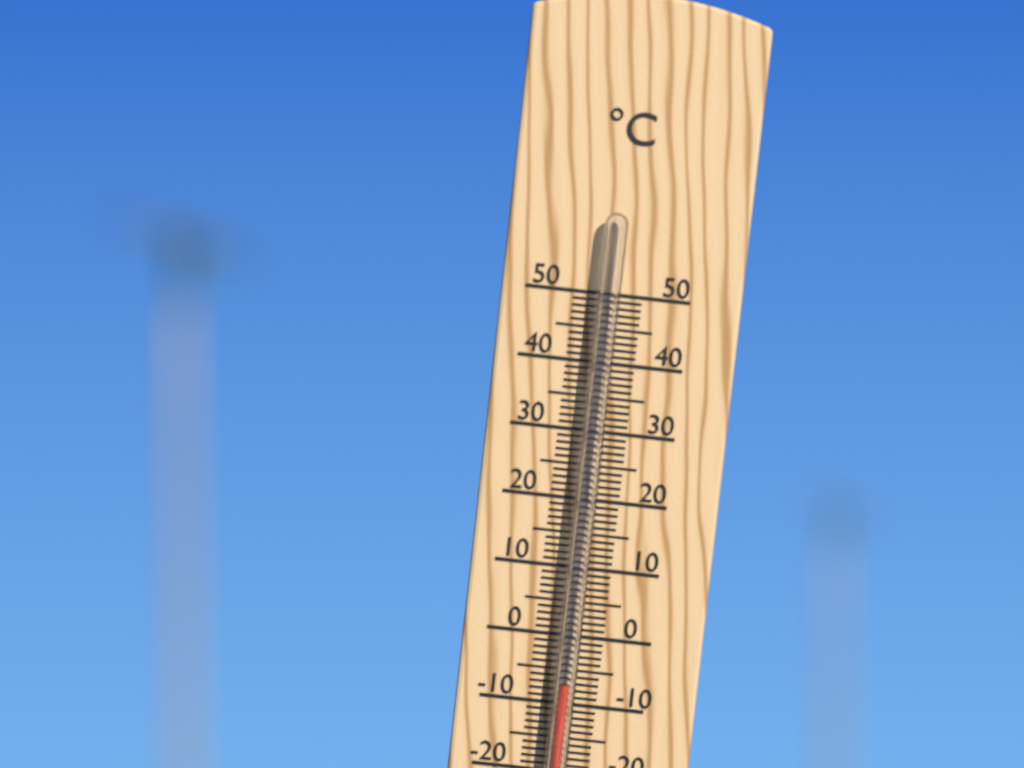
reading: -7 °C
